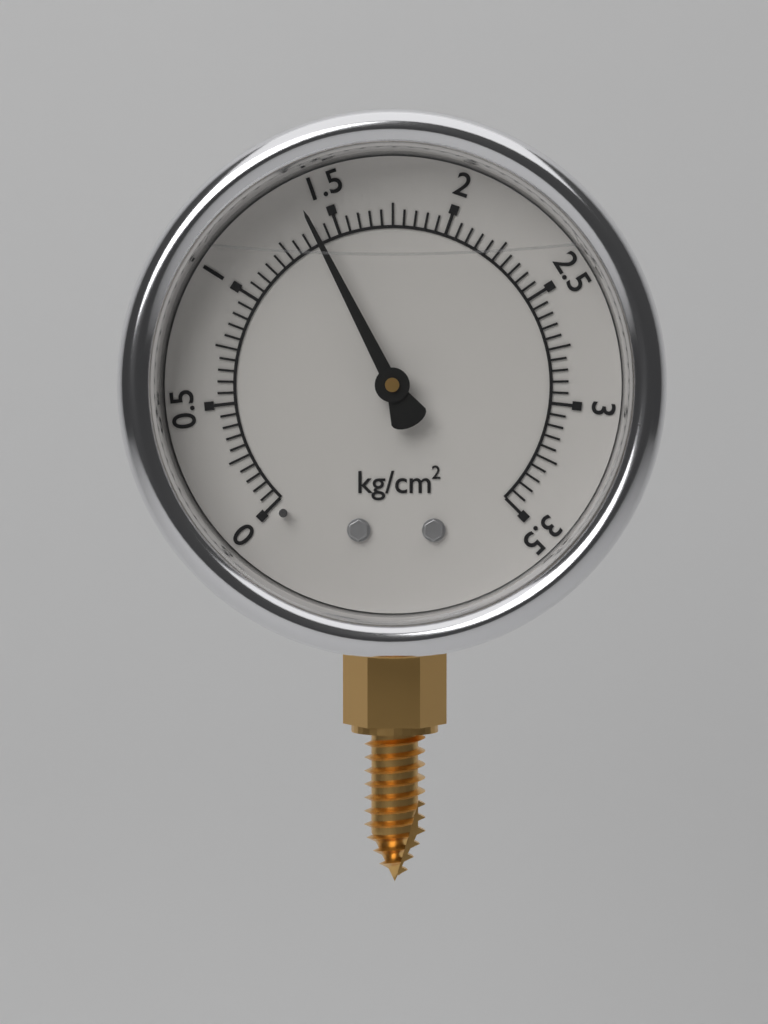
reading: 1.40 kg/cm²
